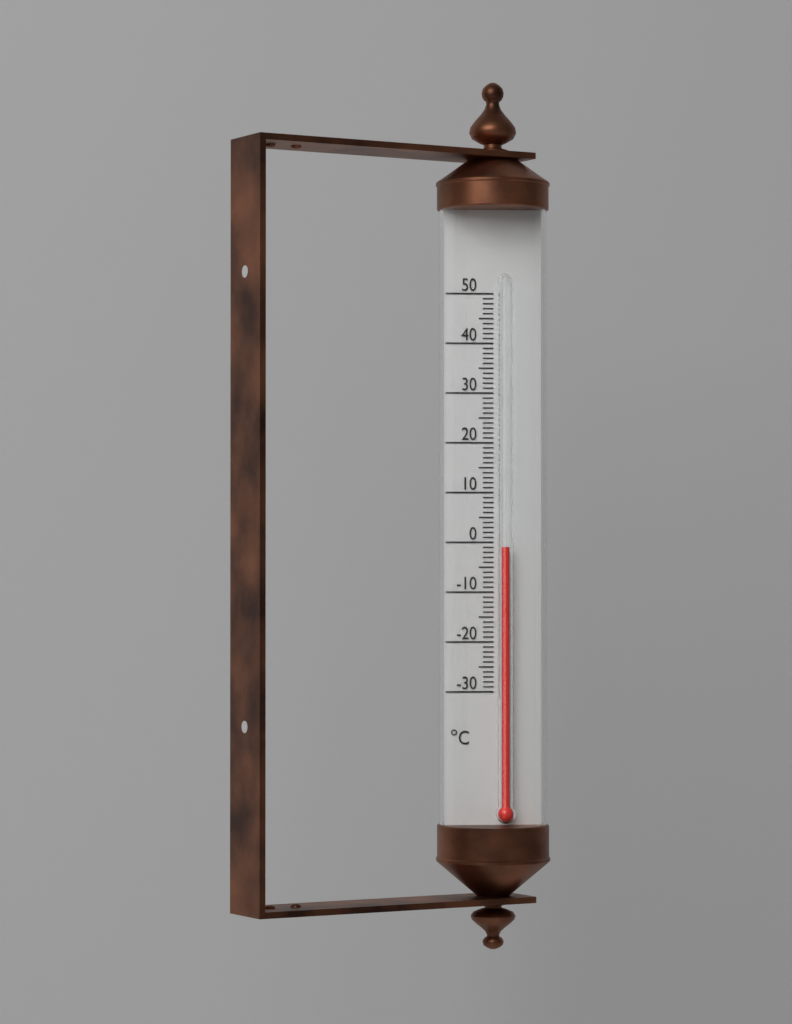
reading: -1 °C
